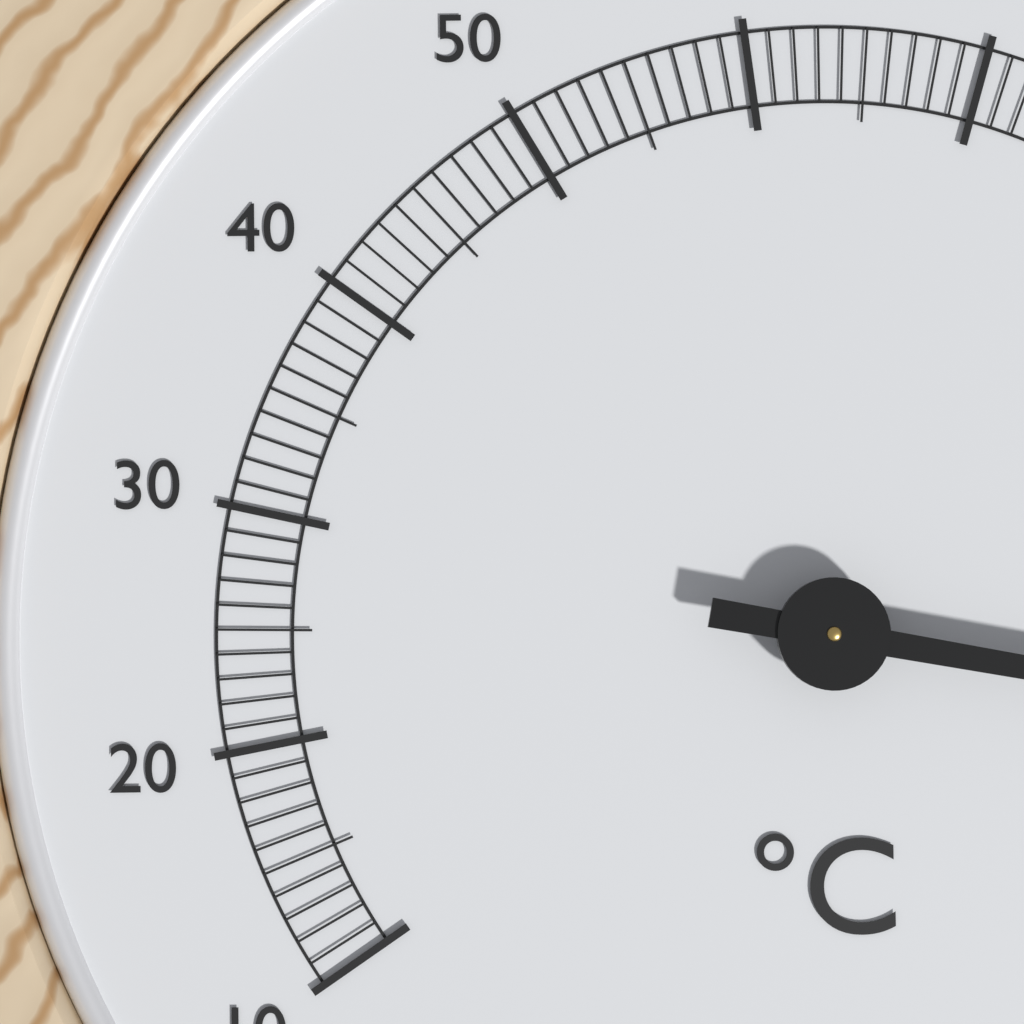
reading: 106 °C
